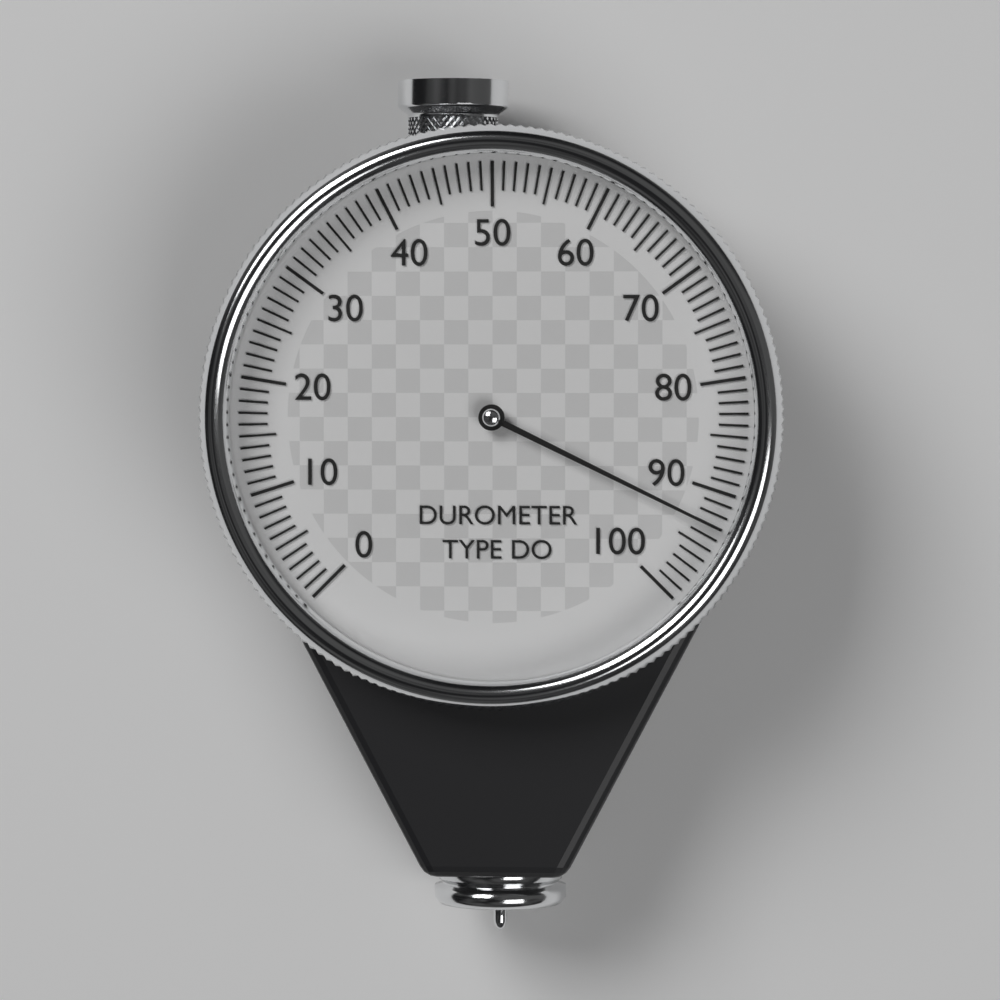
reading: 93 (no unit)
